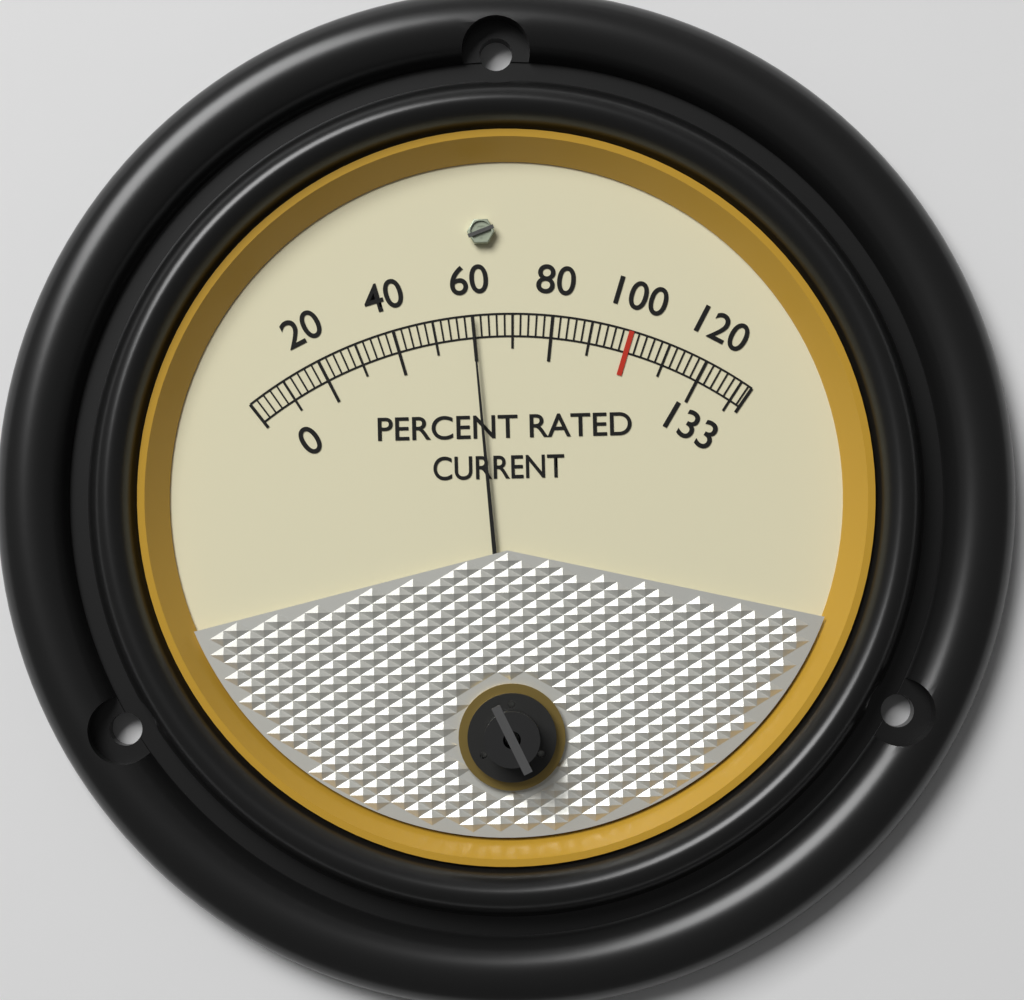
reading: 60 %
